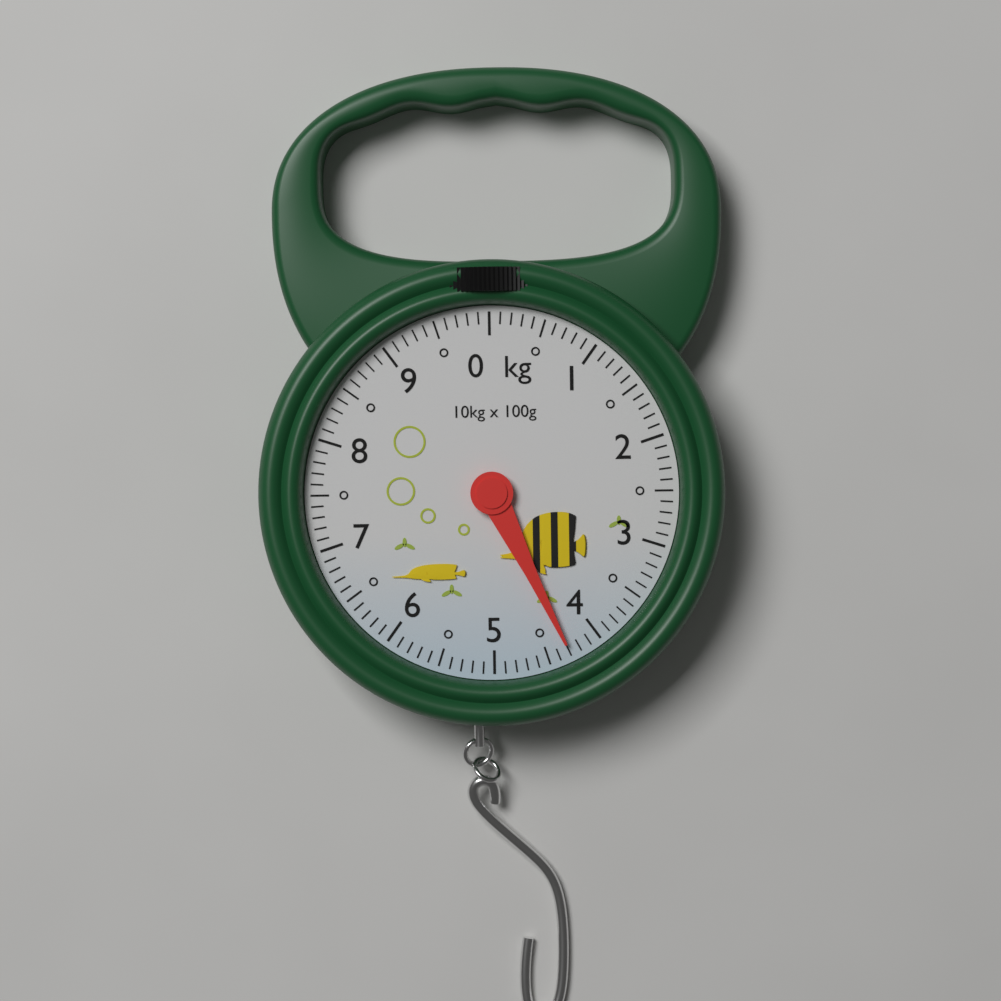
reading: 4.3 kg
